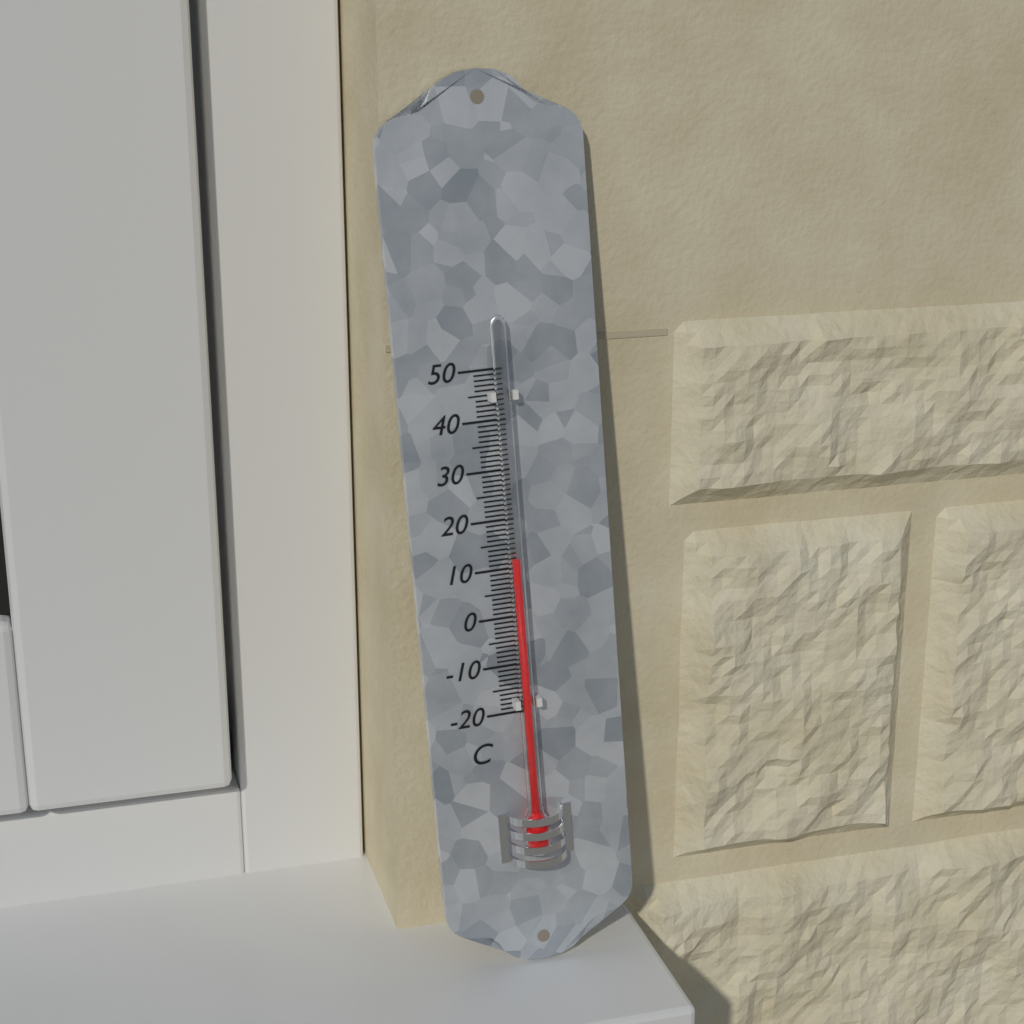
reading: 12 °C
